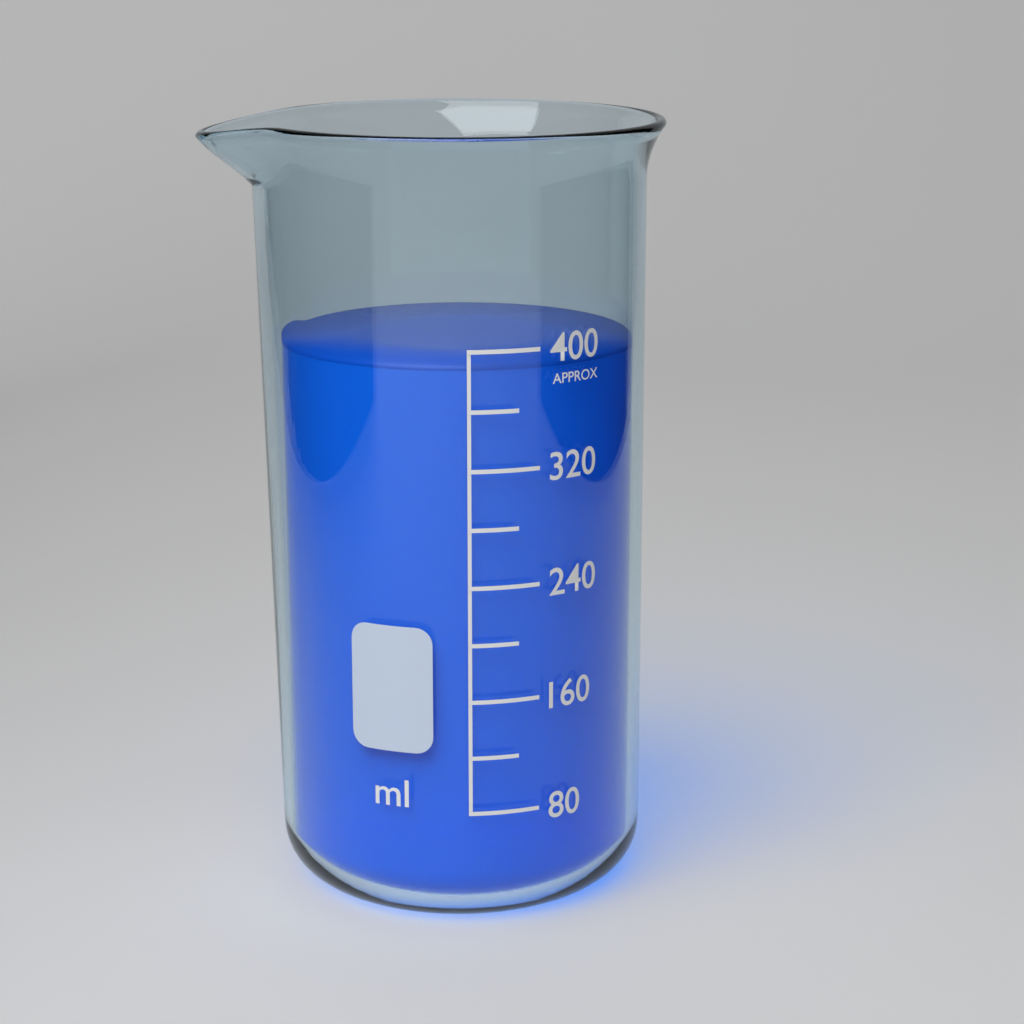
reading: 390 ml
